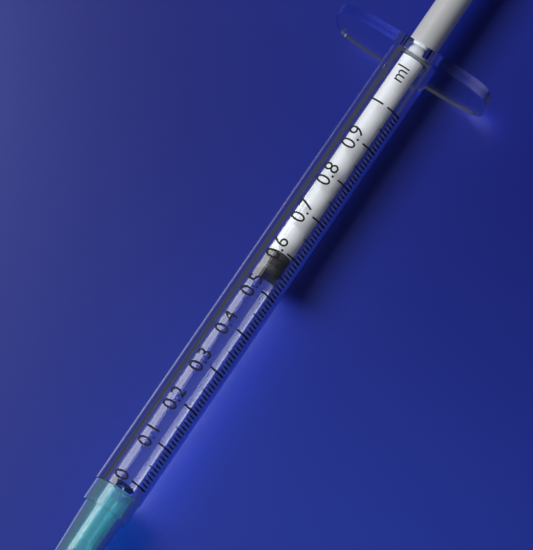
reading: 0.55 ml
